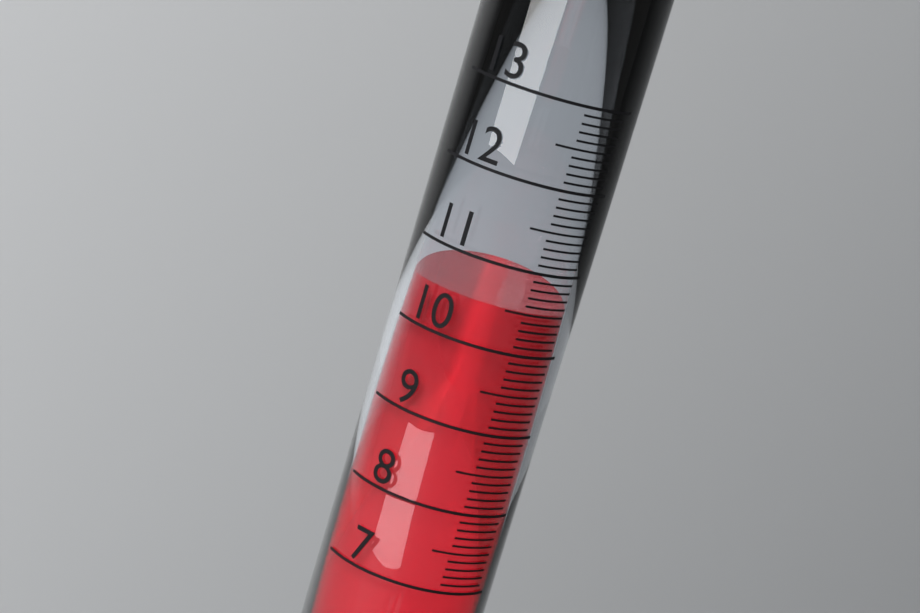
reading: 10.5 (no unit)
